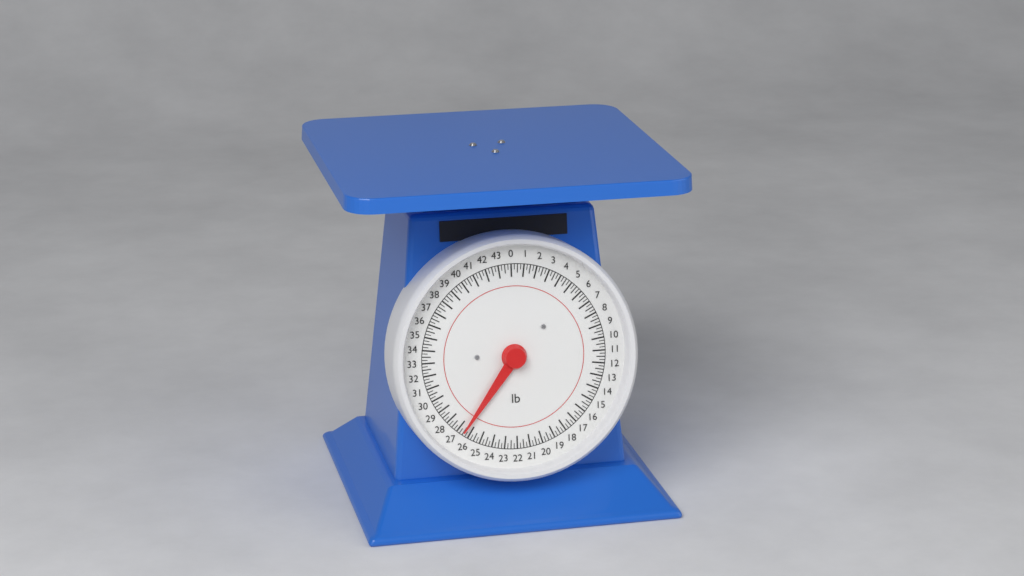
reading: 26.50 lb
